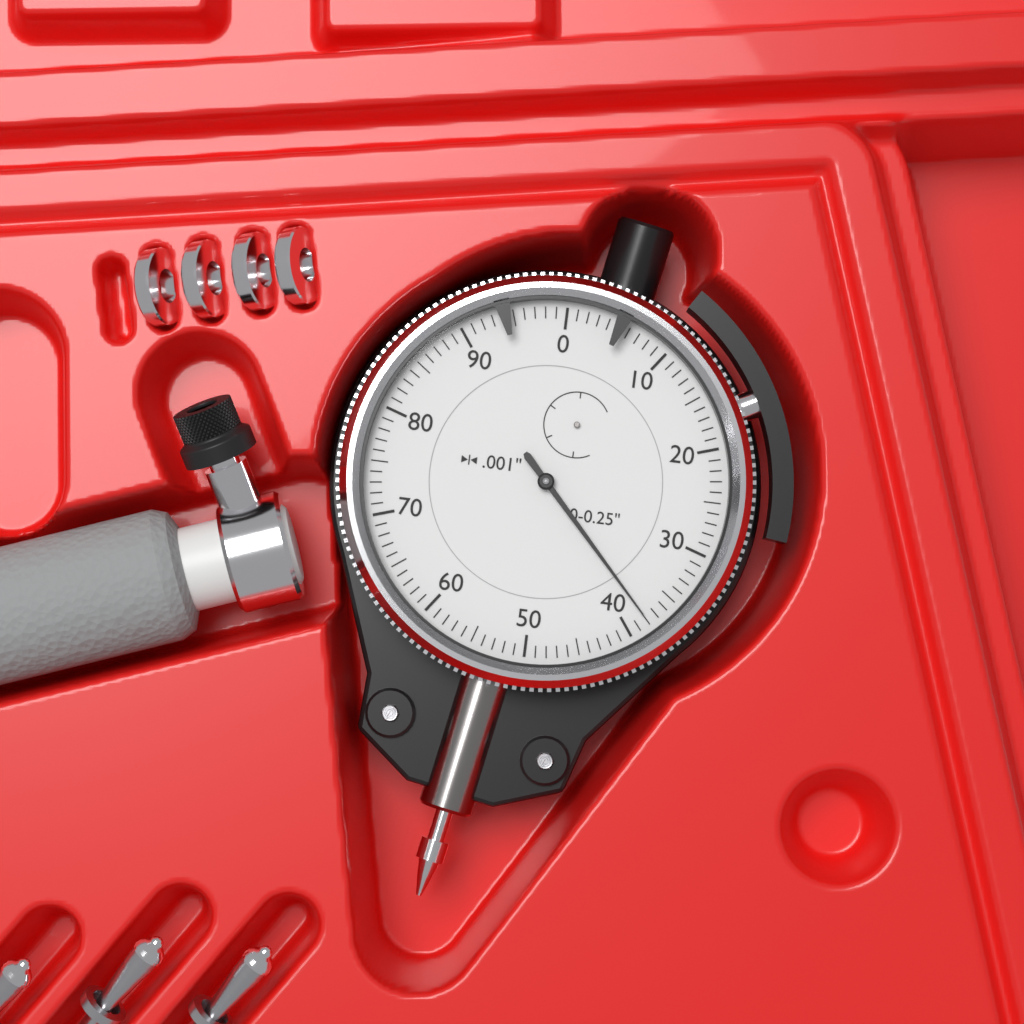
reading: 0.038 in
